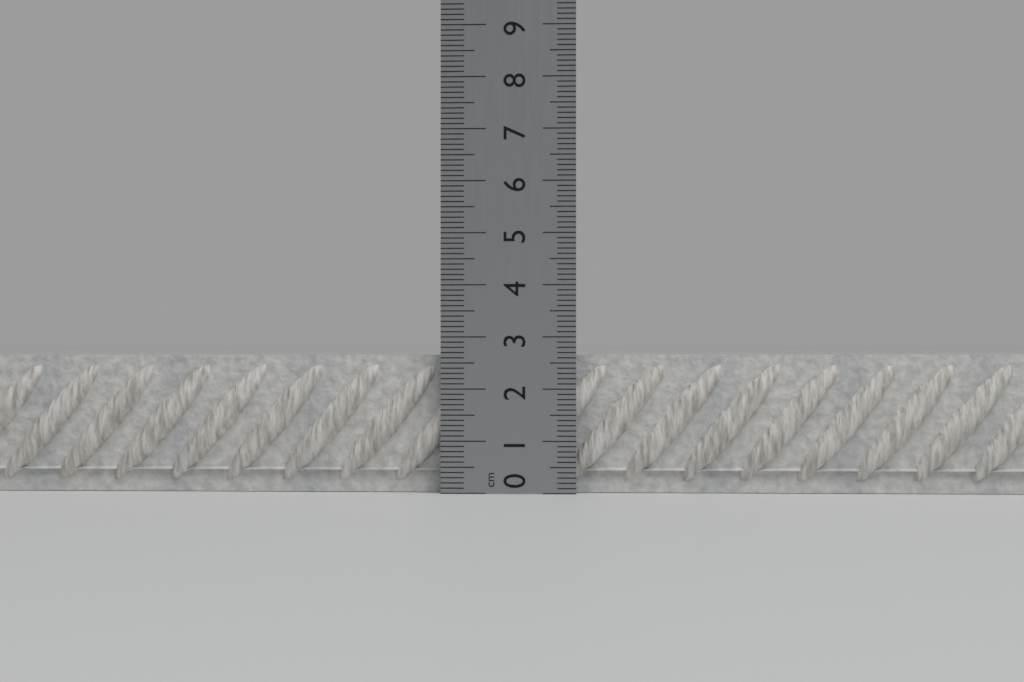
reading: 2.7 cm
